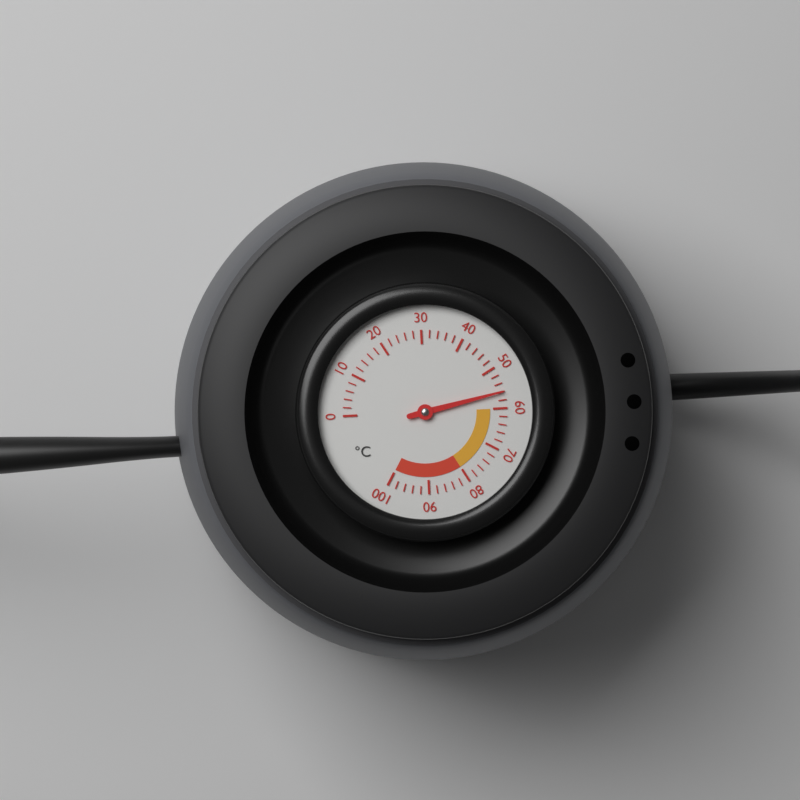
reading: 56 °C
